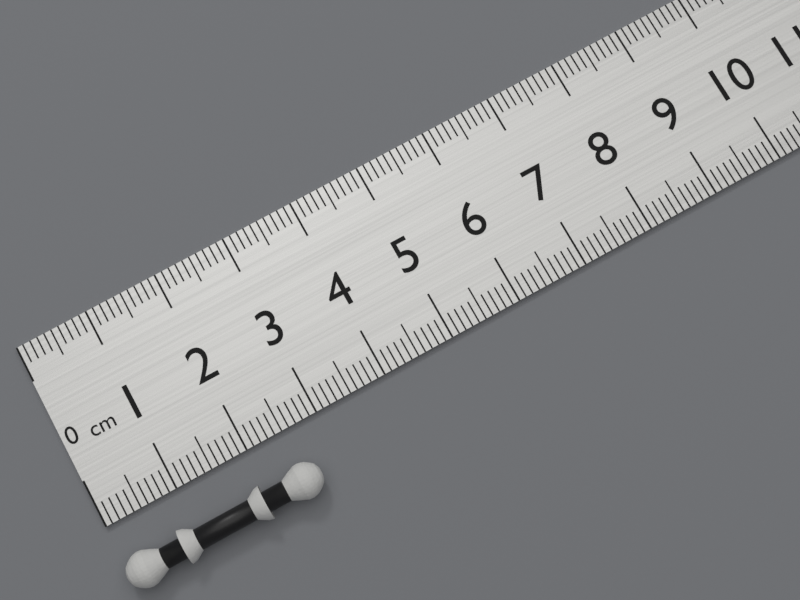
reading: 2.7 cm
